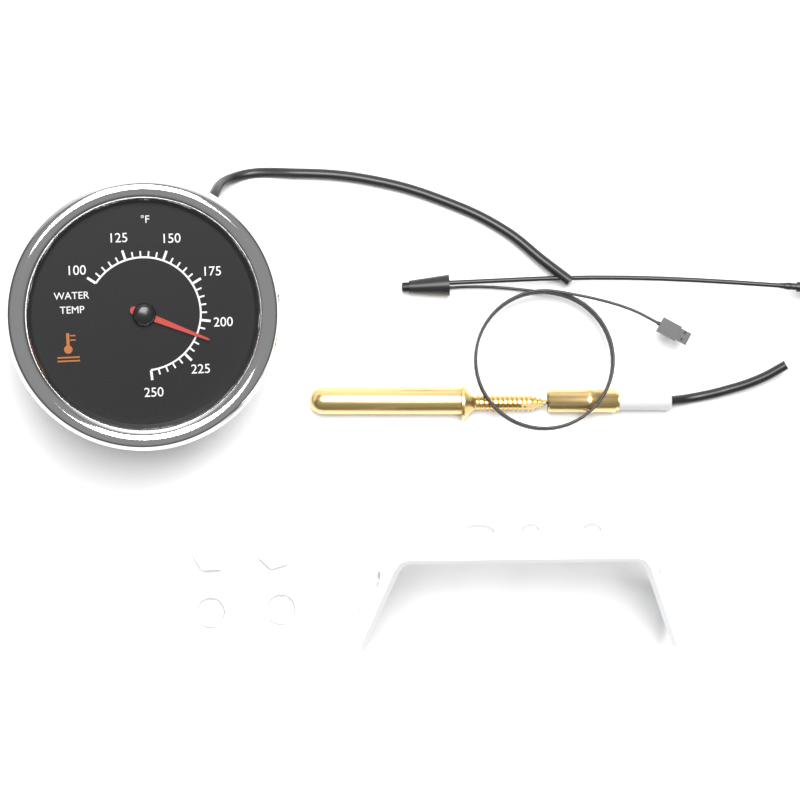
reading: 210 °F
